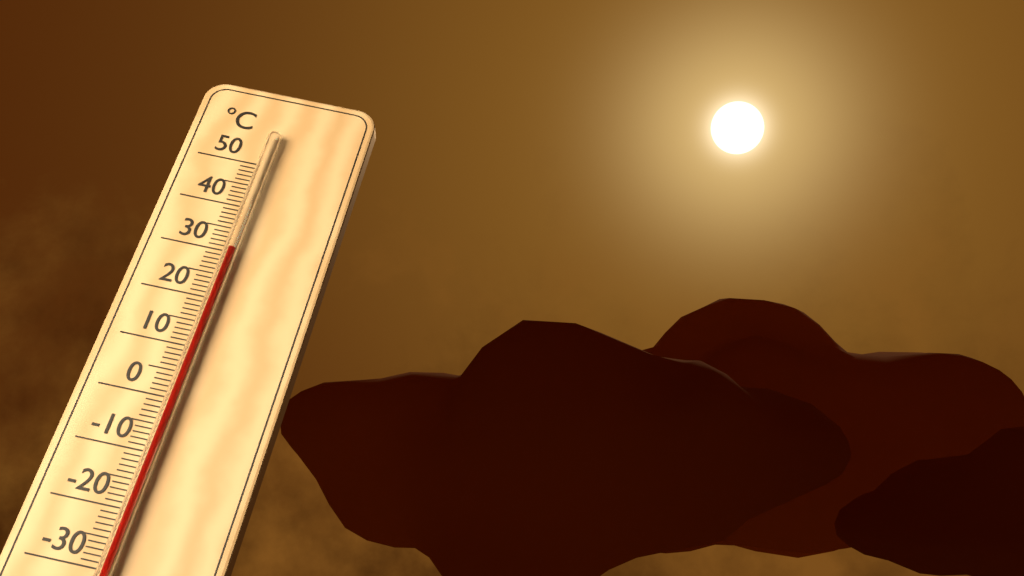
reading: 30 °C
